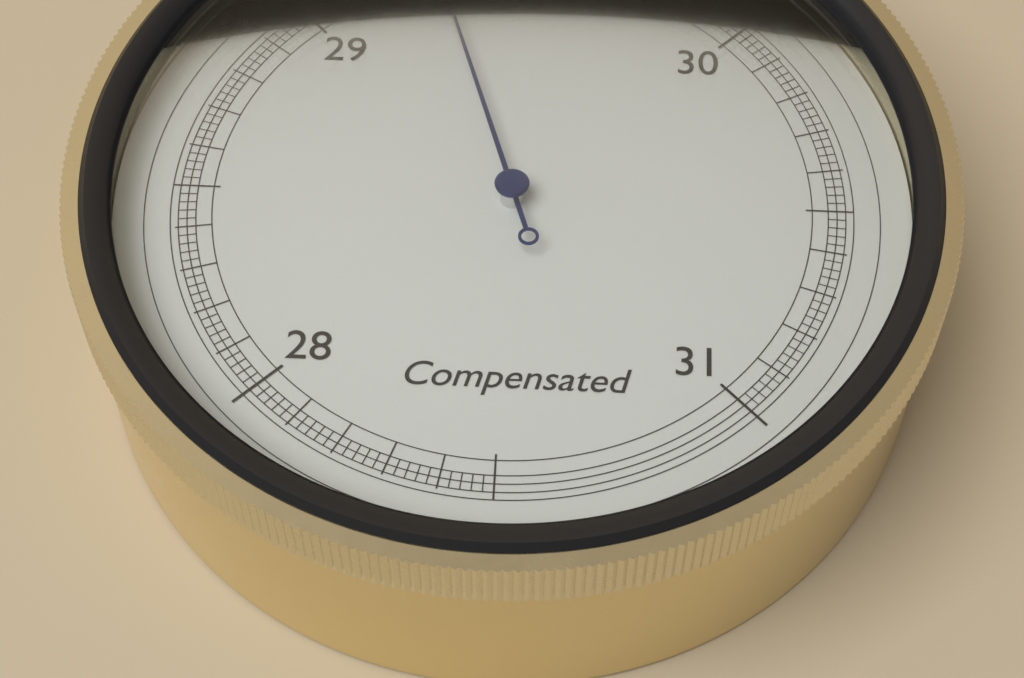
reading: 29.30 inHg
